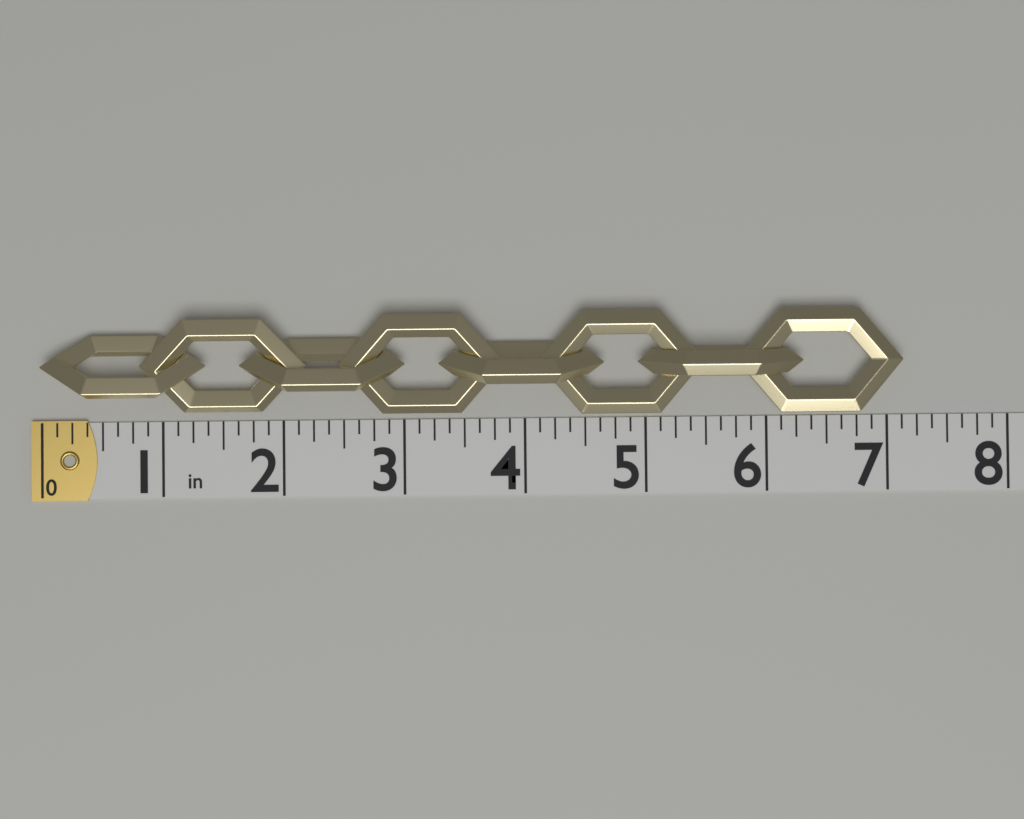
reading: 7.125 in
